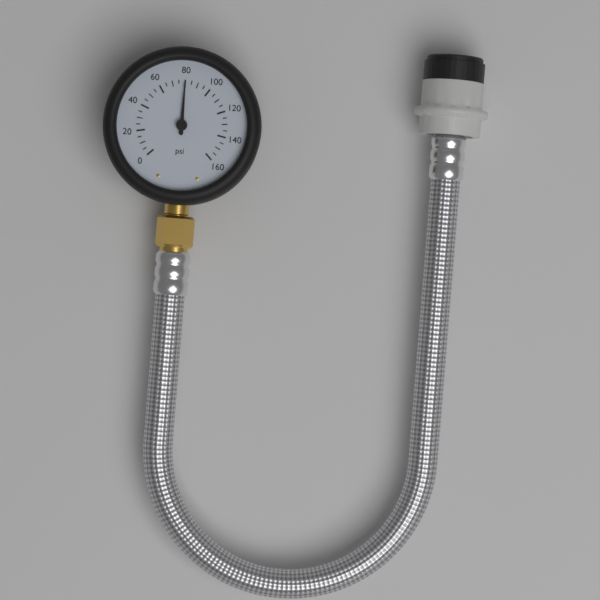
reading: 80 psi
